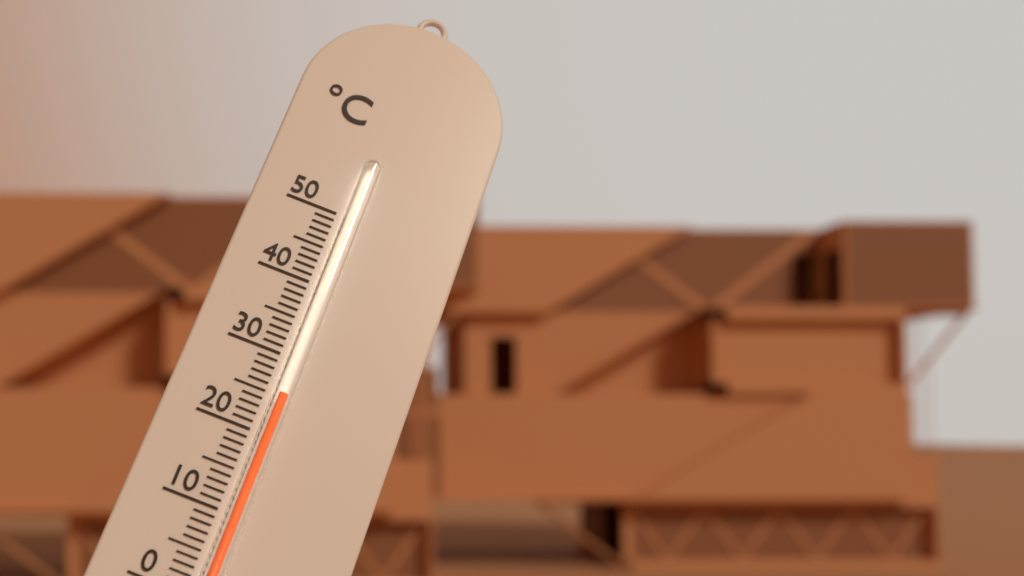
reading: 25 °C
